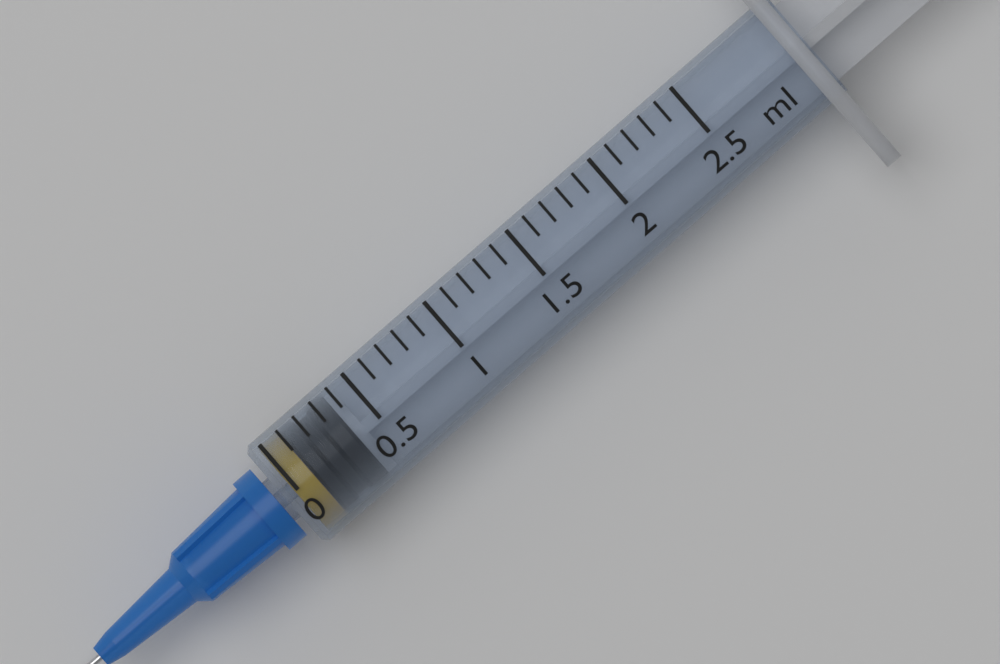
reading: 0.1 ml
